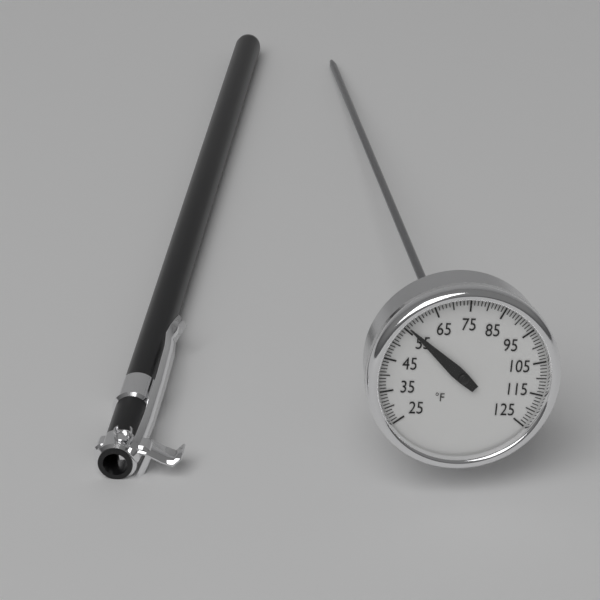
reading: 56 °F
